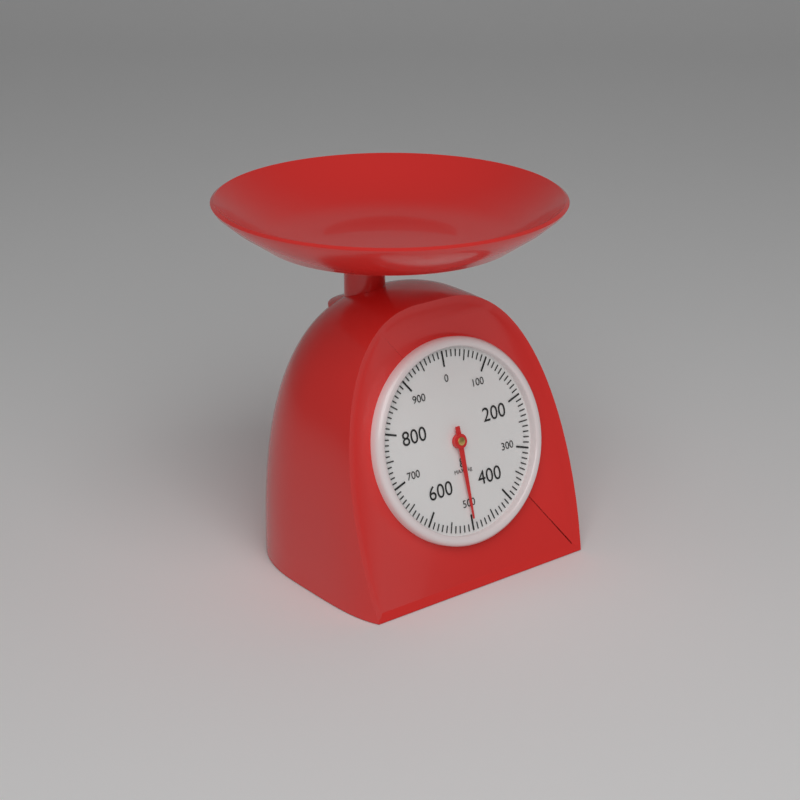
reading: 500 g
